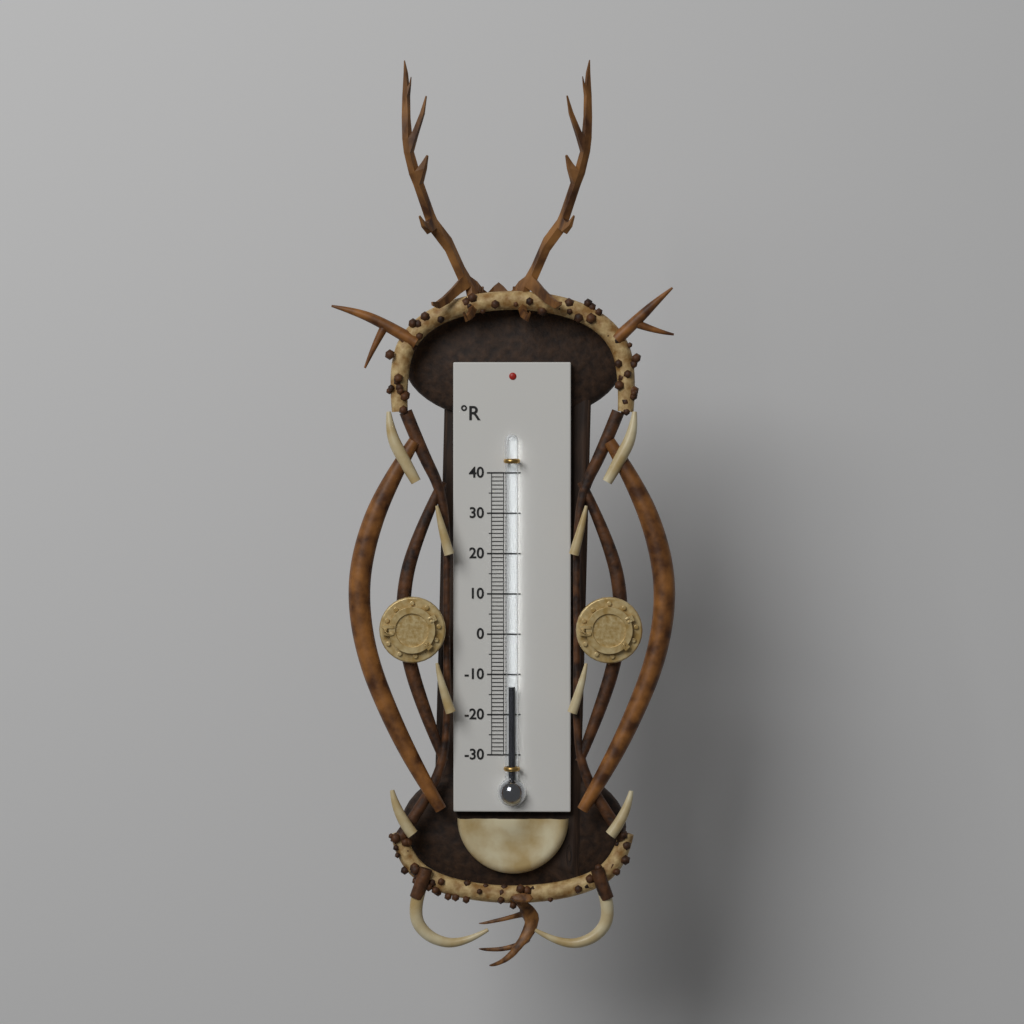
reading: -13 °R
